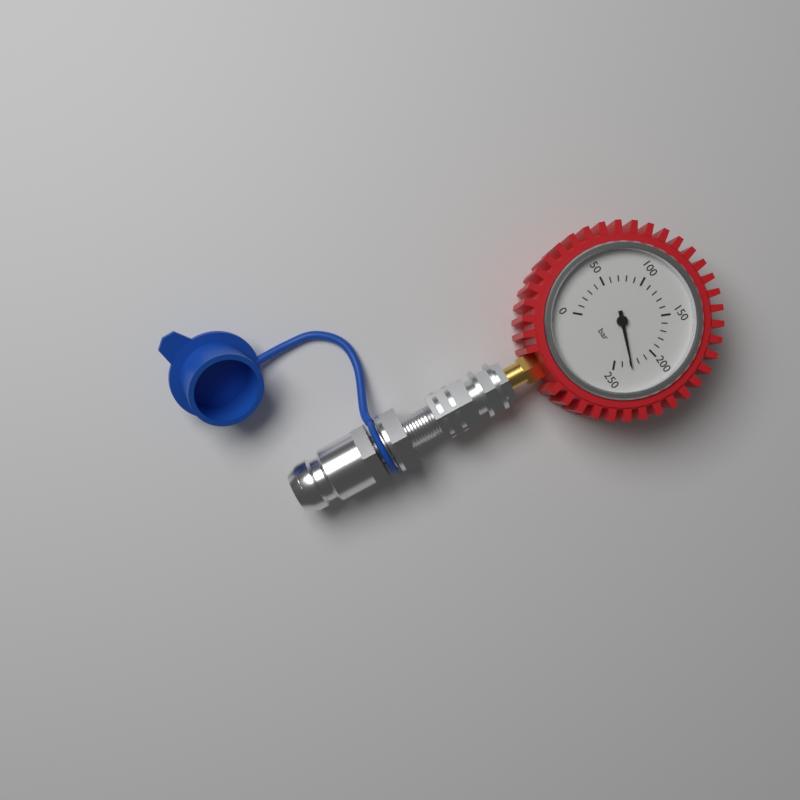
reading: 230 bar
